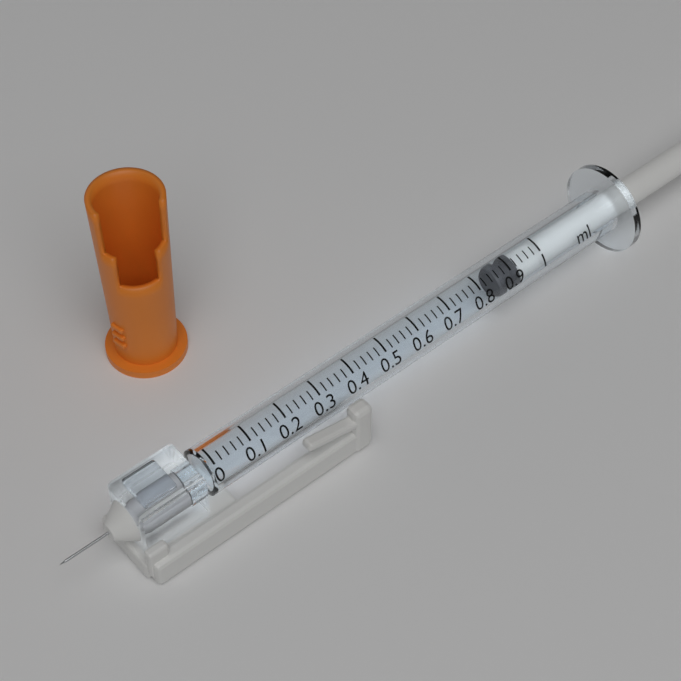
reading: 0.86 ml
